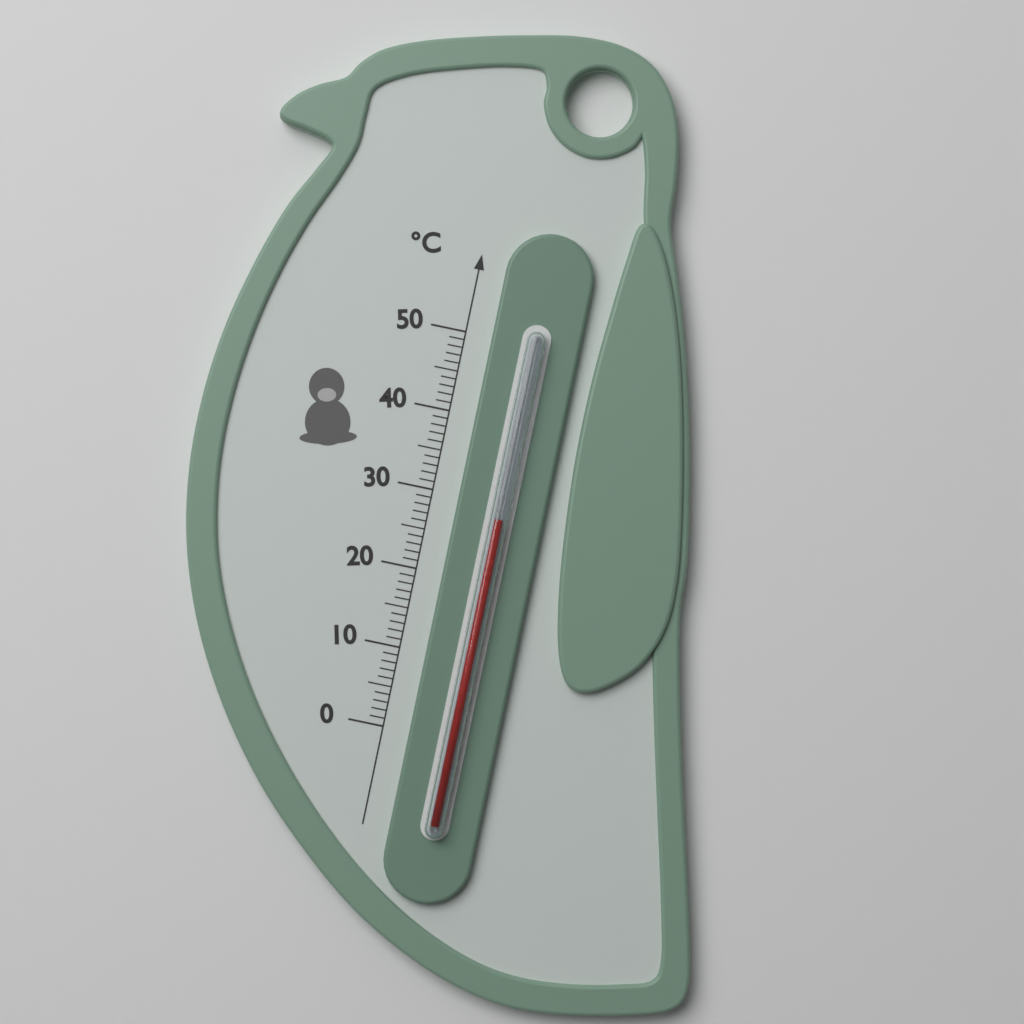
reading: 28 °C
